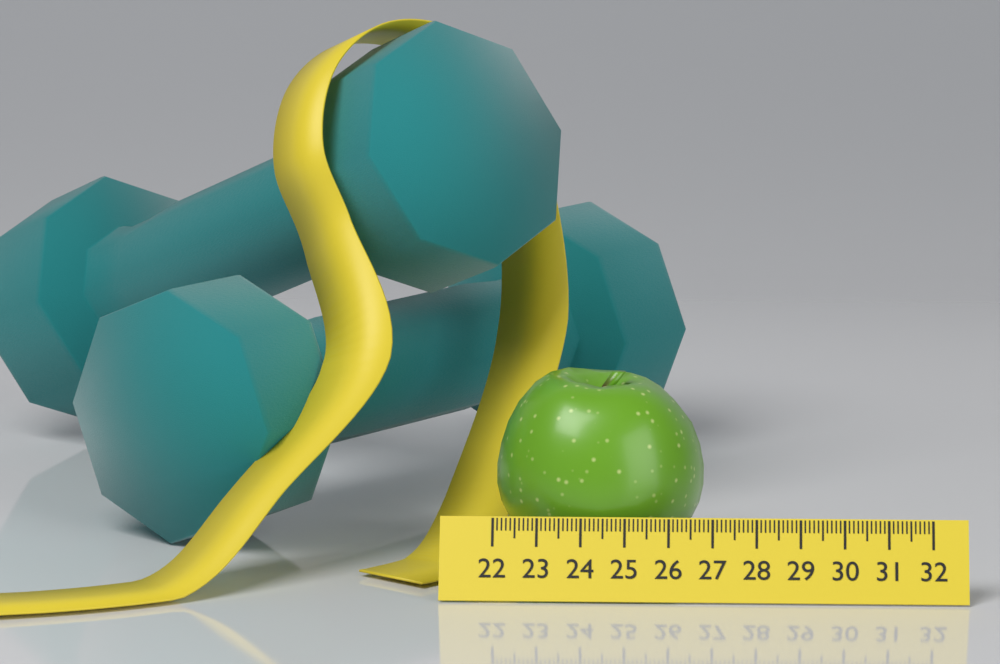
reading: 26.8 (no unit)
